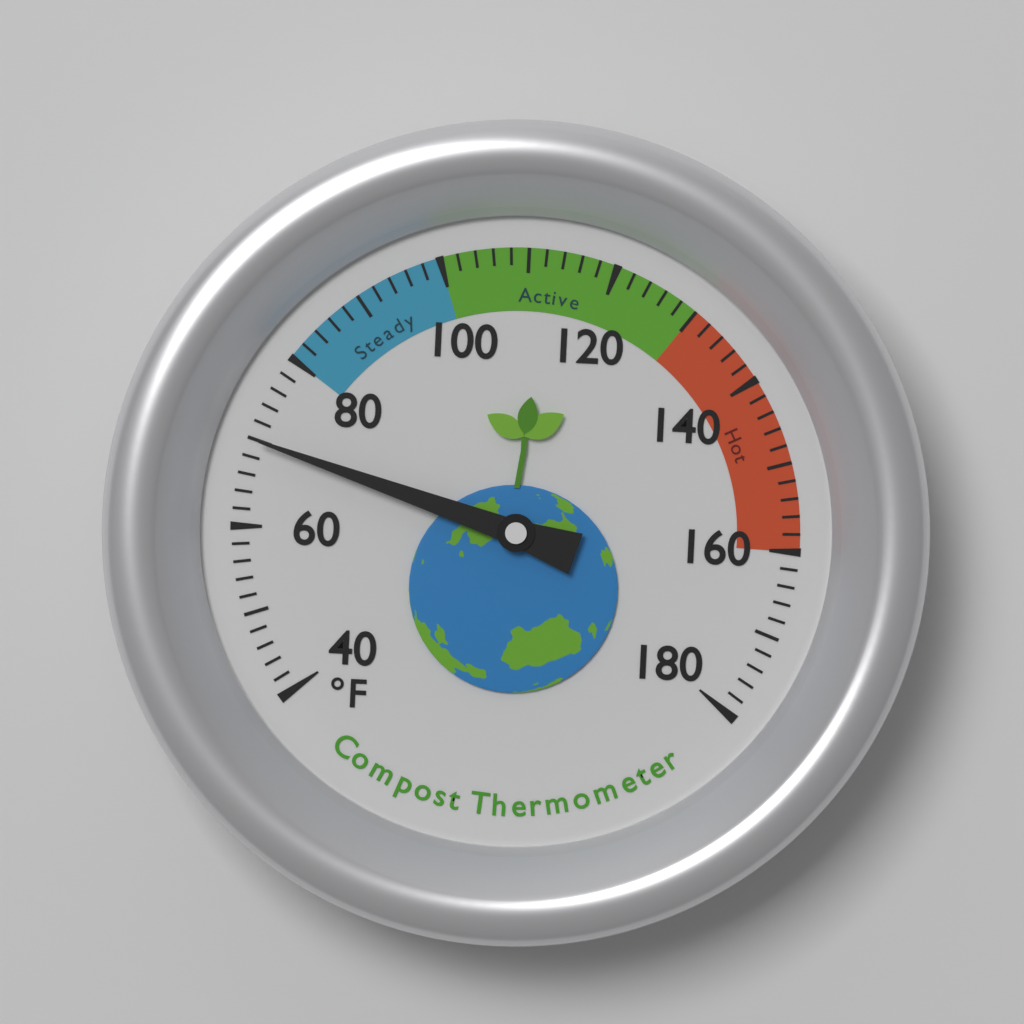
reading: 70 °F
